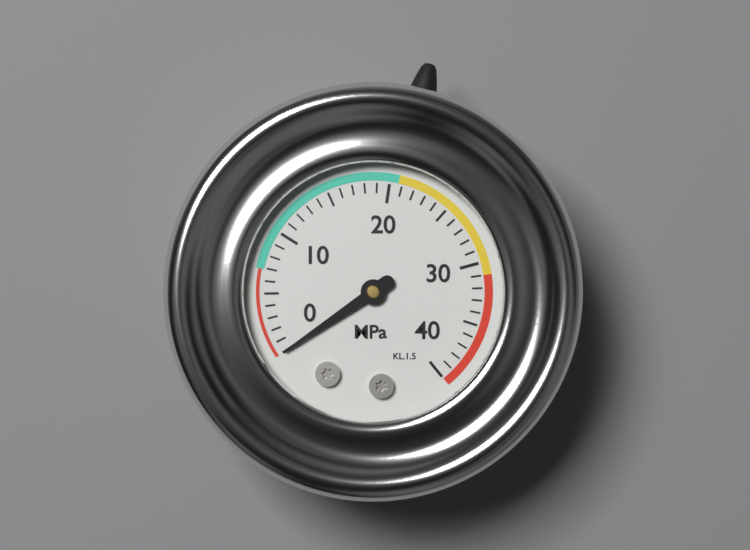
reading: 0 MPa
